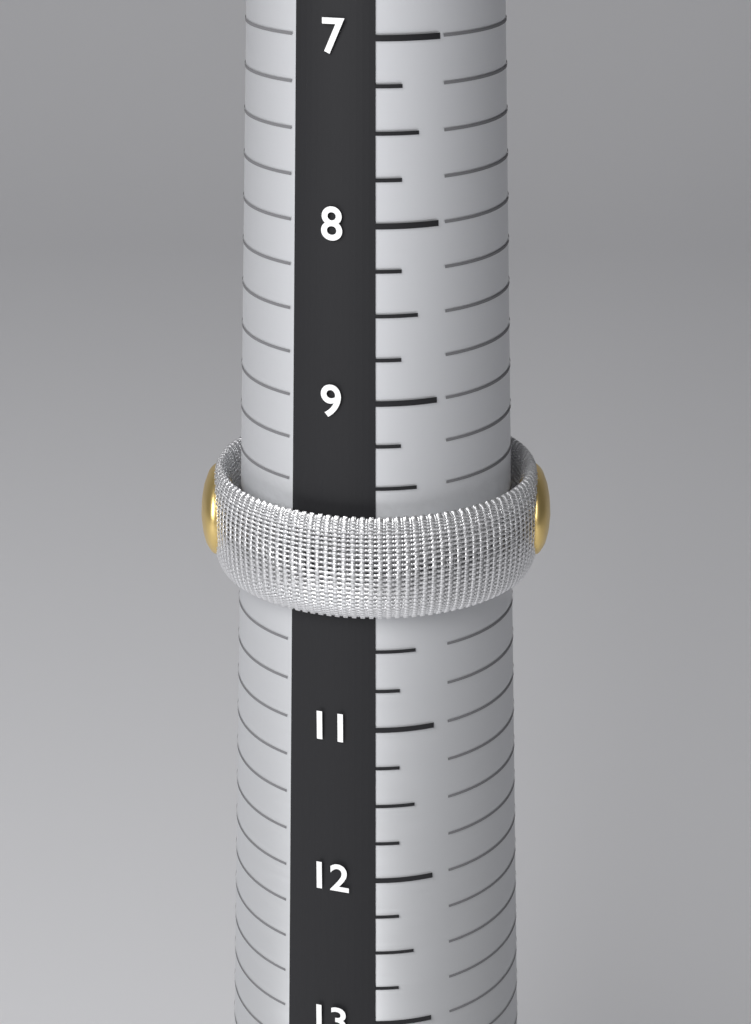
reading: 10.25 (no unit)
